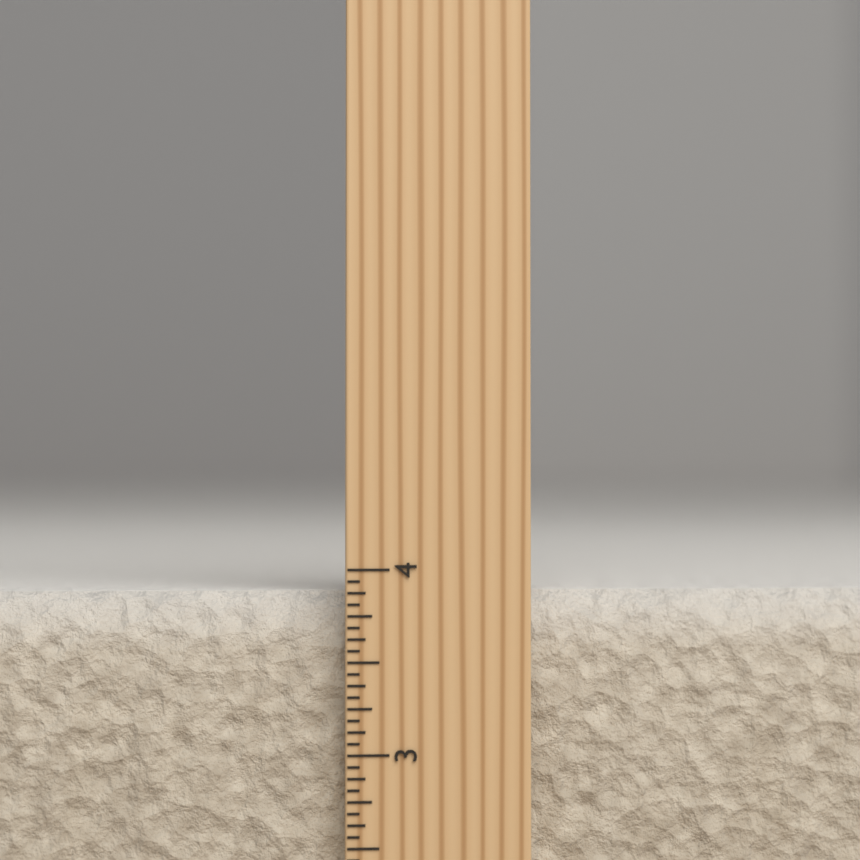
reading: 3.8750 inch
